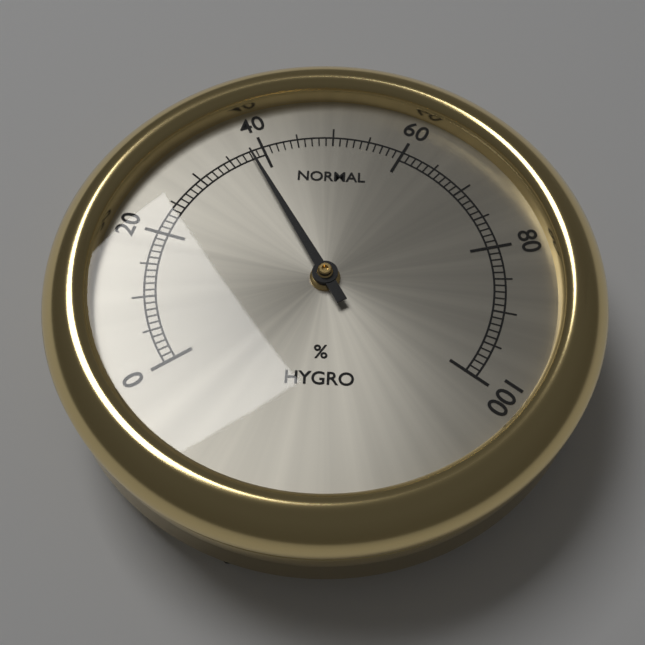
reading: 38 %
